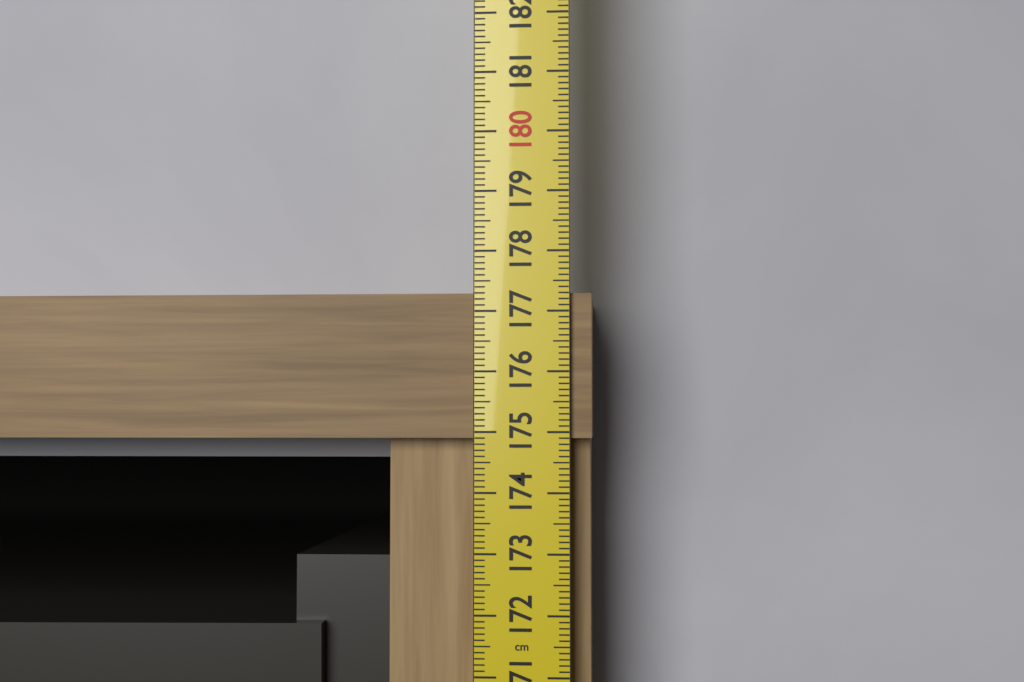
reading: 177.3 cm
